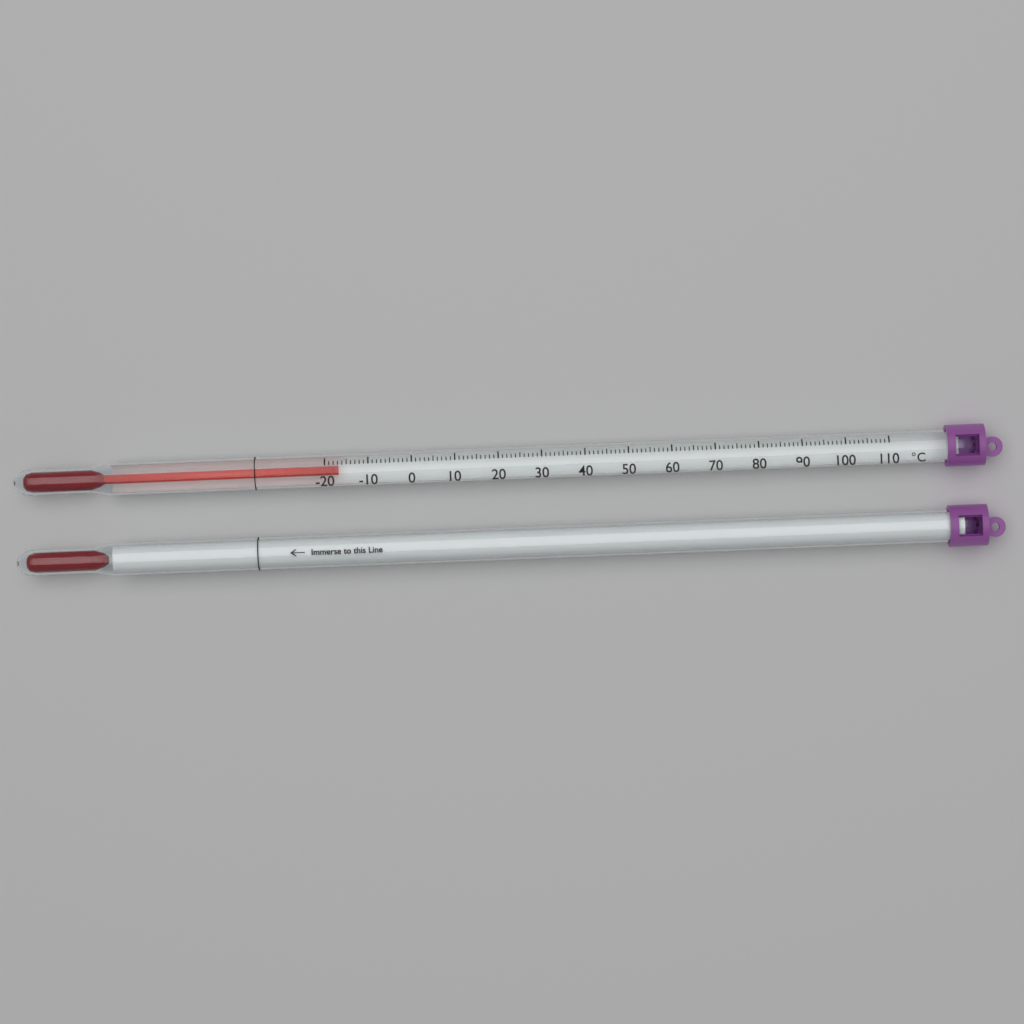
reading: -17 °C
